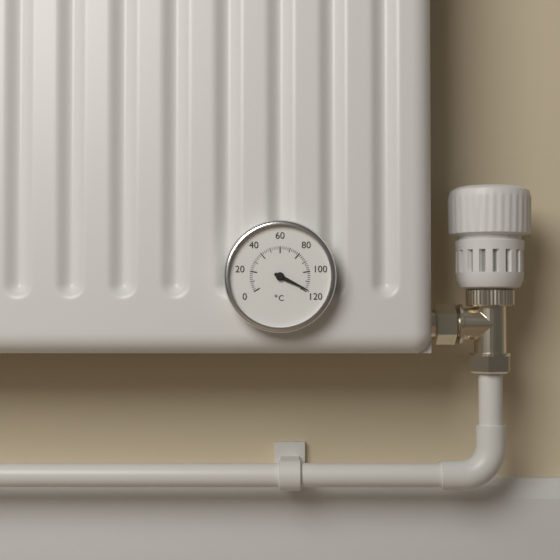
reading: 118 °C
